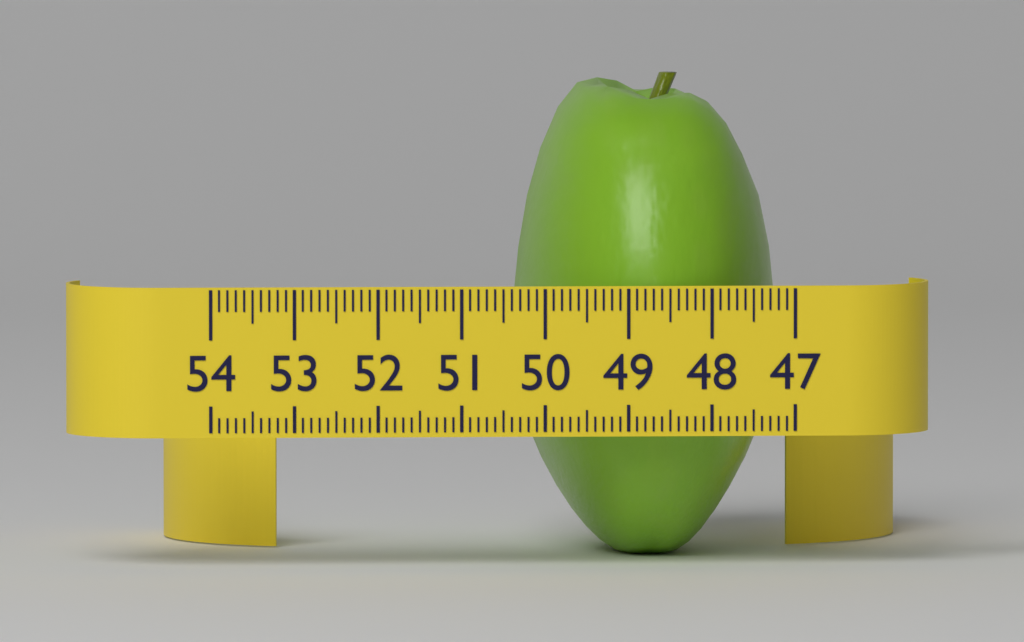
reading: 50.2 (no unit)
